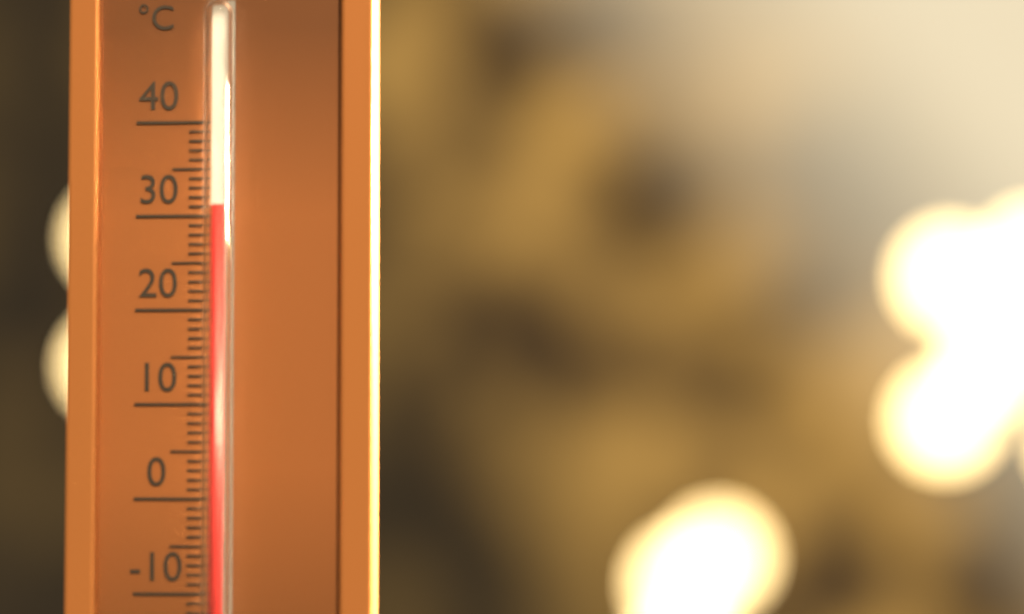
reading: 31 °C
